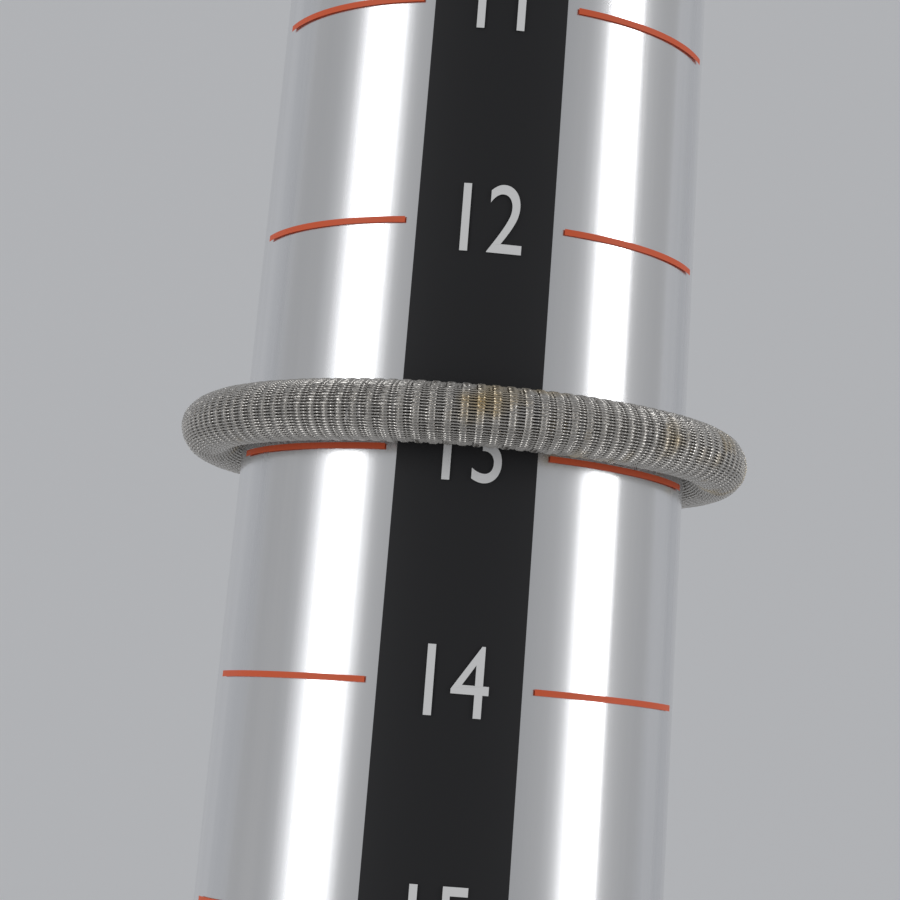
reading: 13 (no unit)
